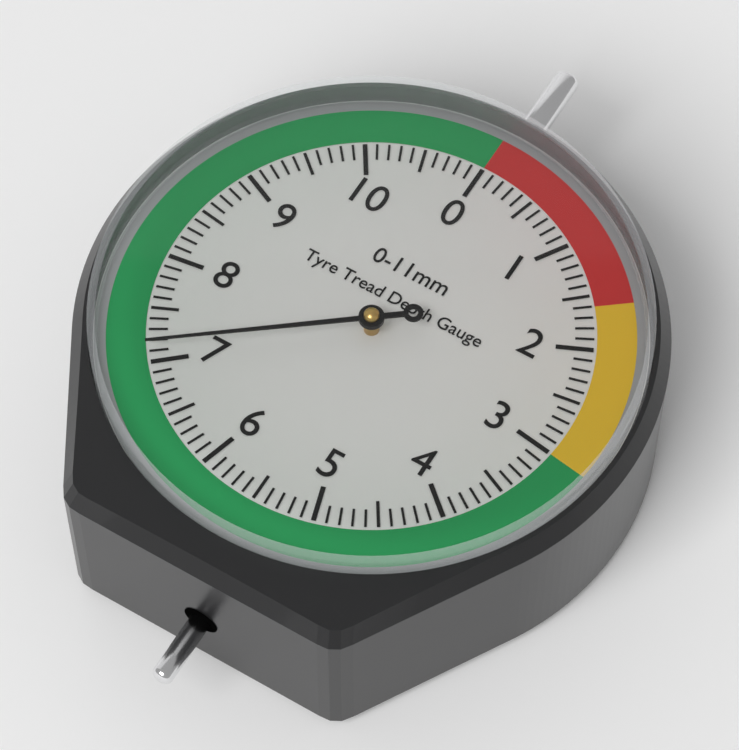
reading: 7.1 mm
